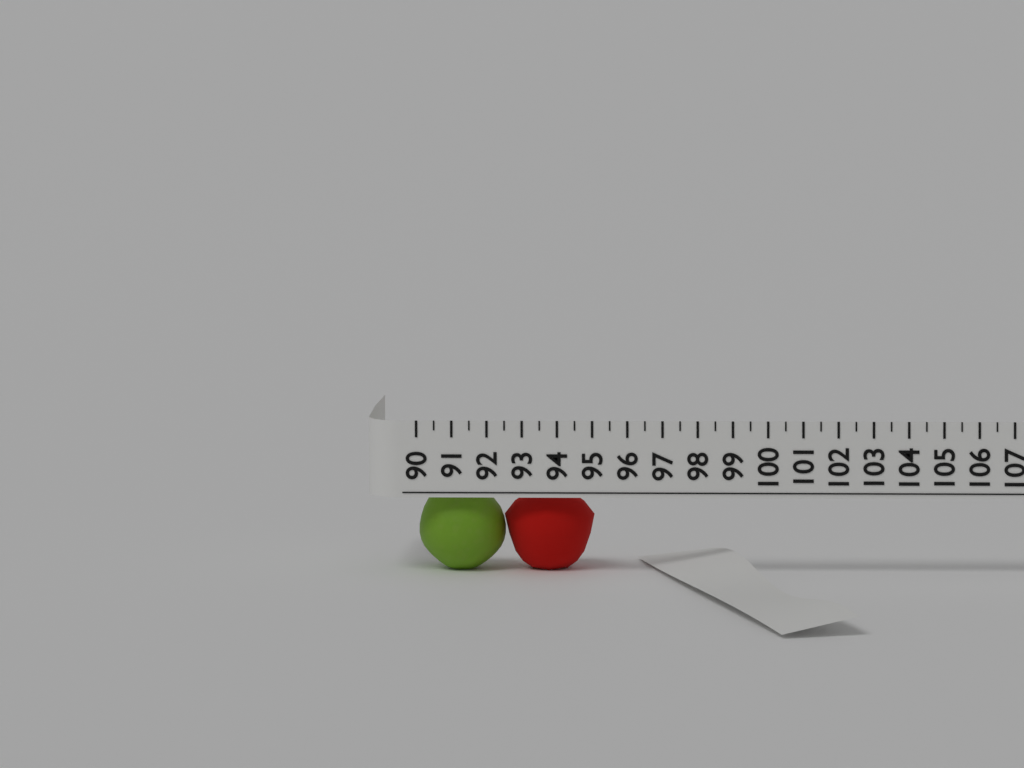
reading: 95.0 (no unit)
